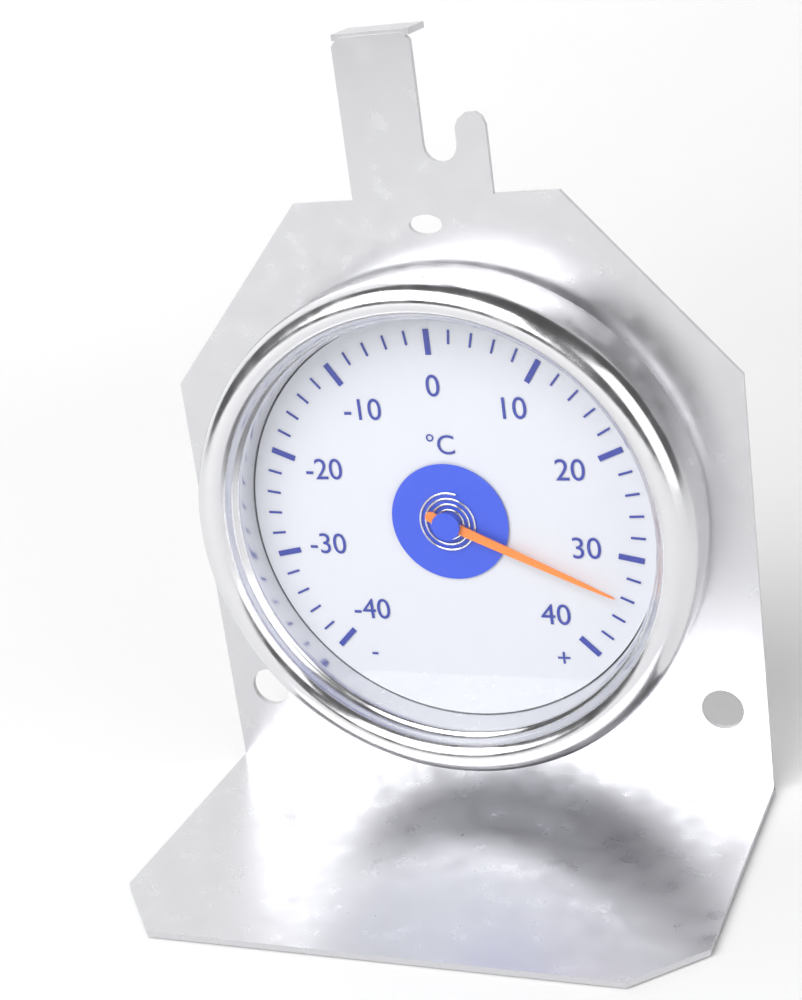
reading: 34 °C
